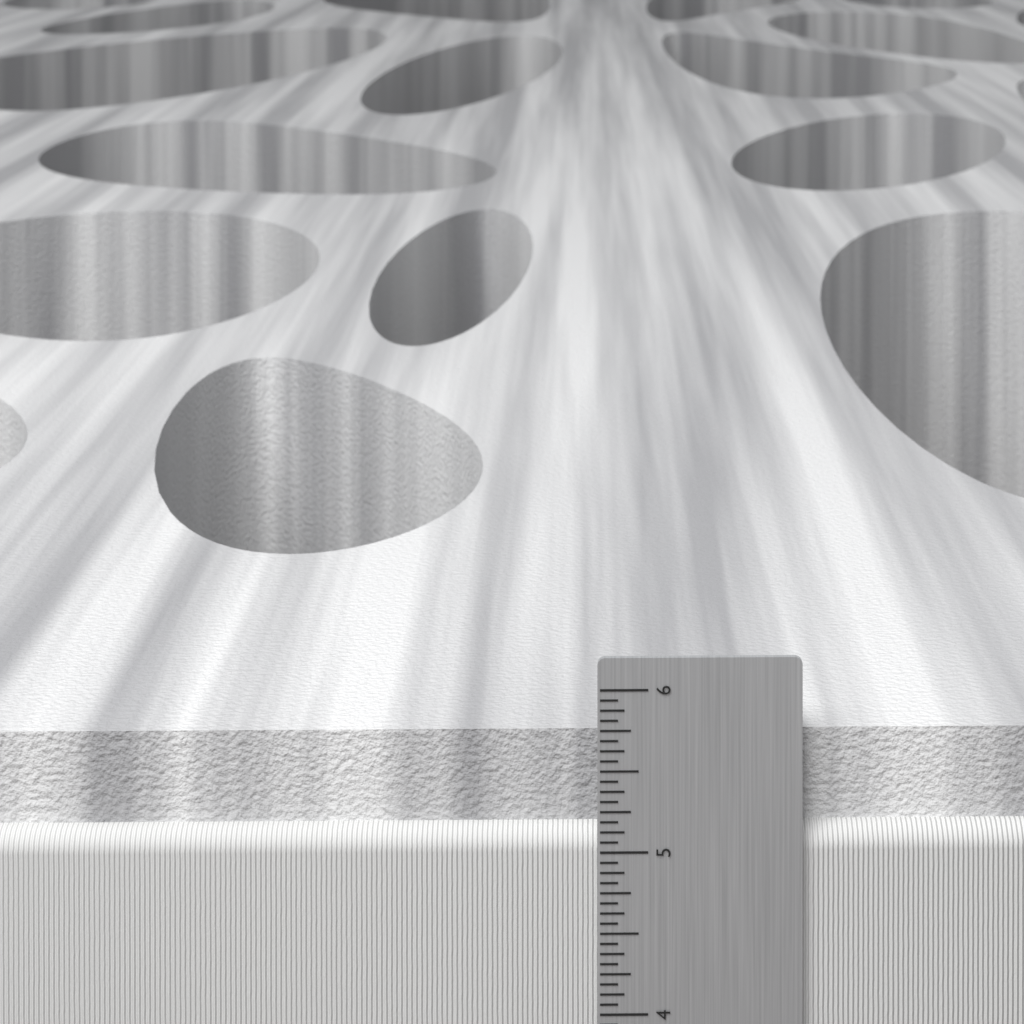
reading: 5.6875 in
